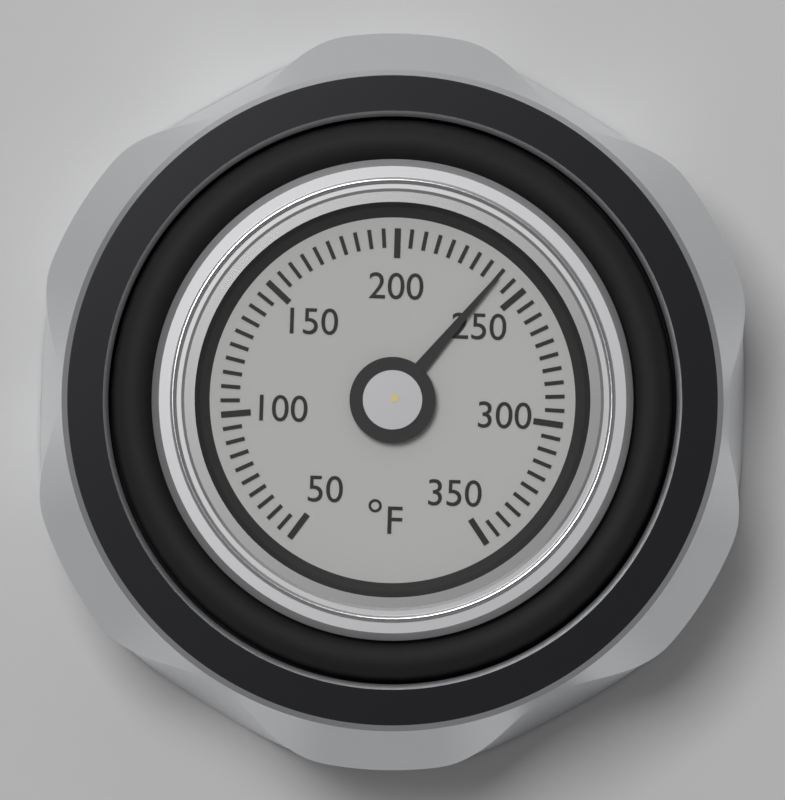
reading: 240 °F
